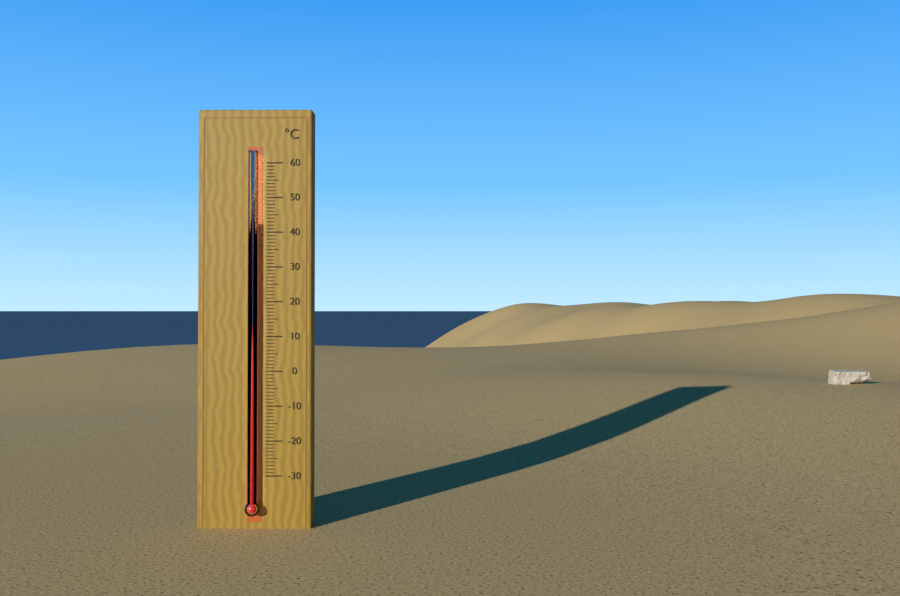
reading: 43 °C
